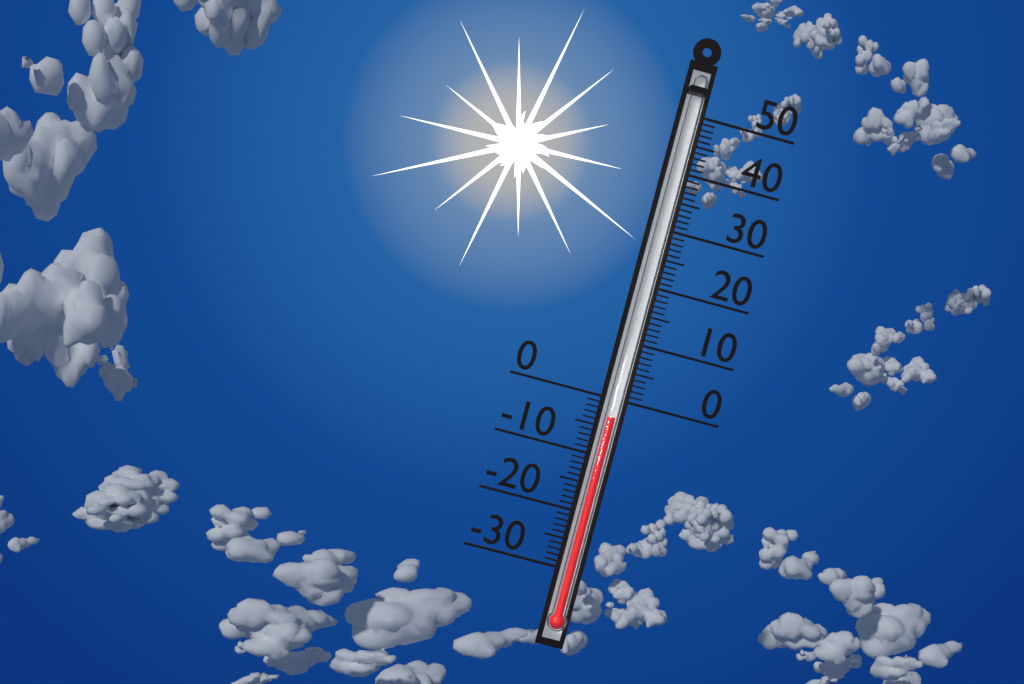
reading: -3 (no unit)
